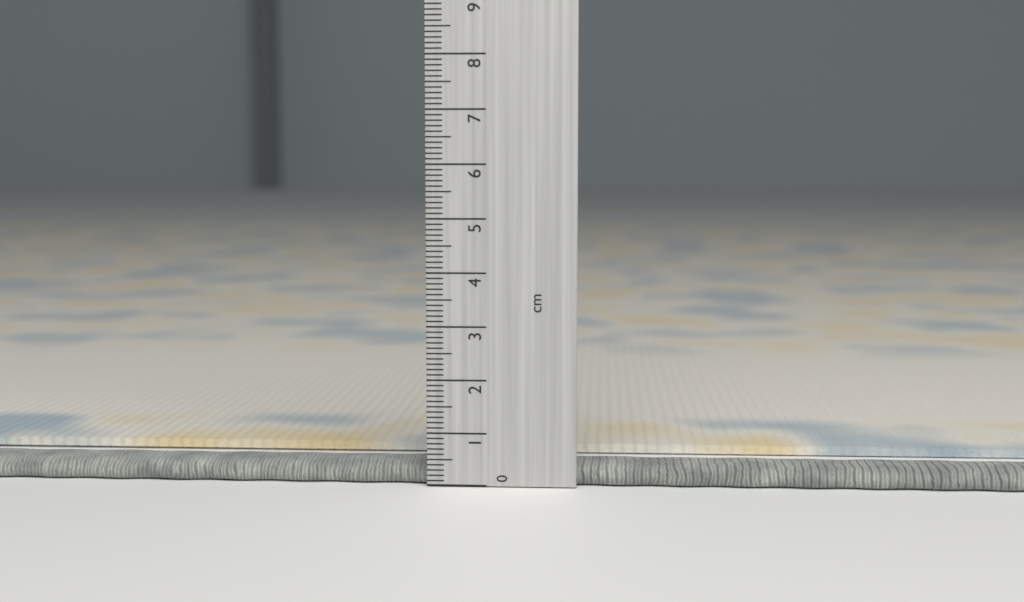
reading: 0.4 cm
